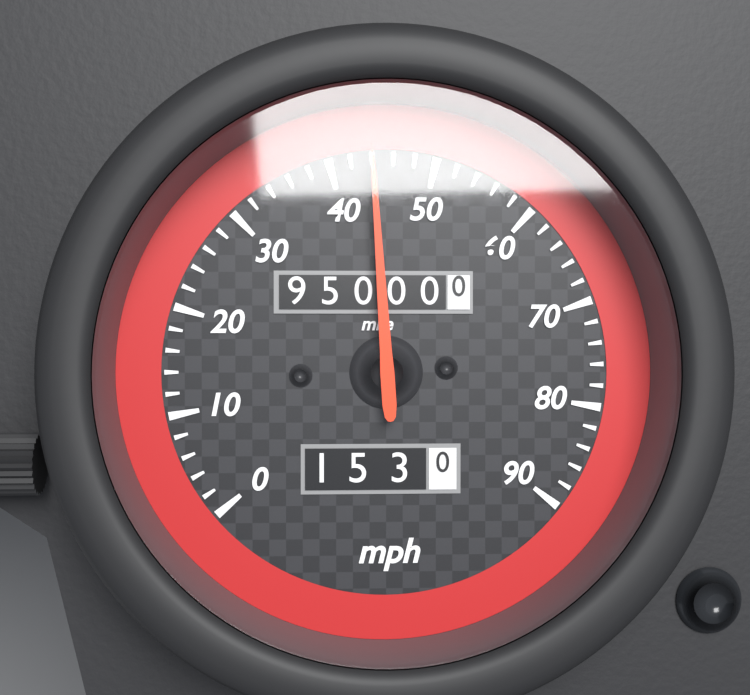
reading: 44 mph
